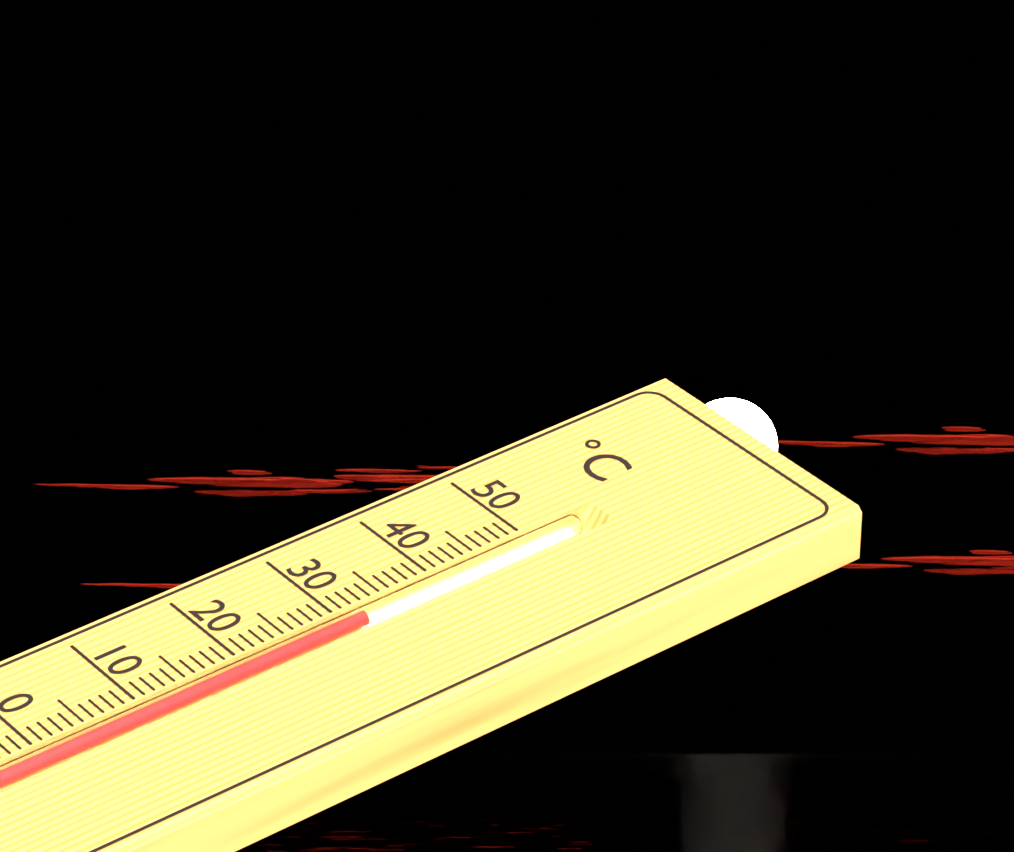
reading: 32 °C
